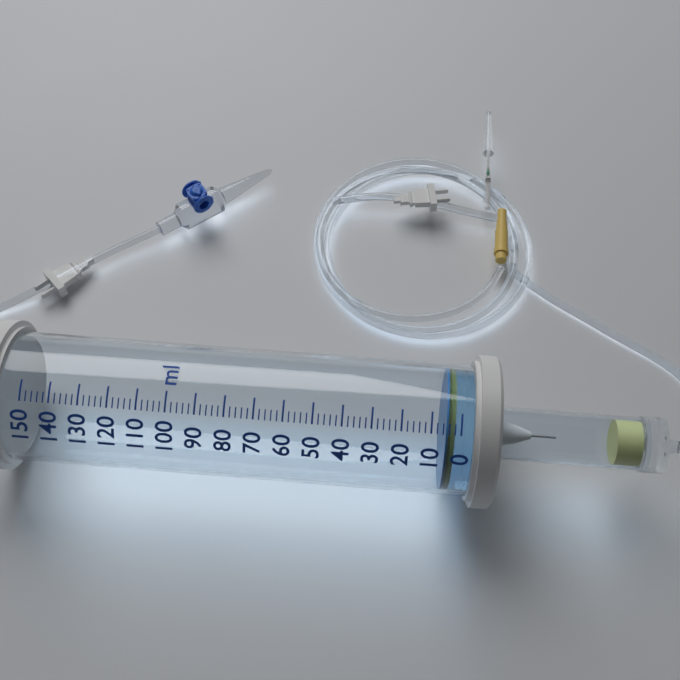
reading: 5 ml
